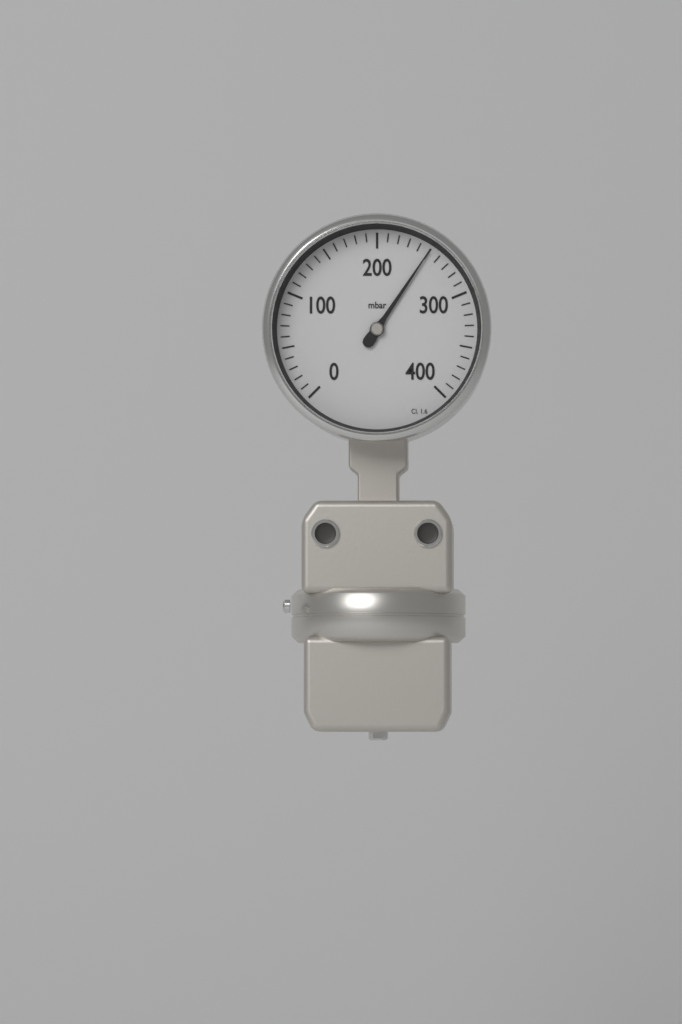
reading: 250 mbar
